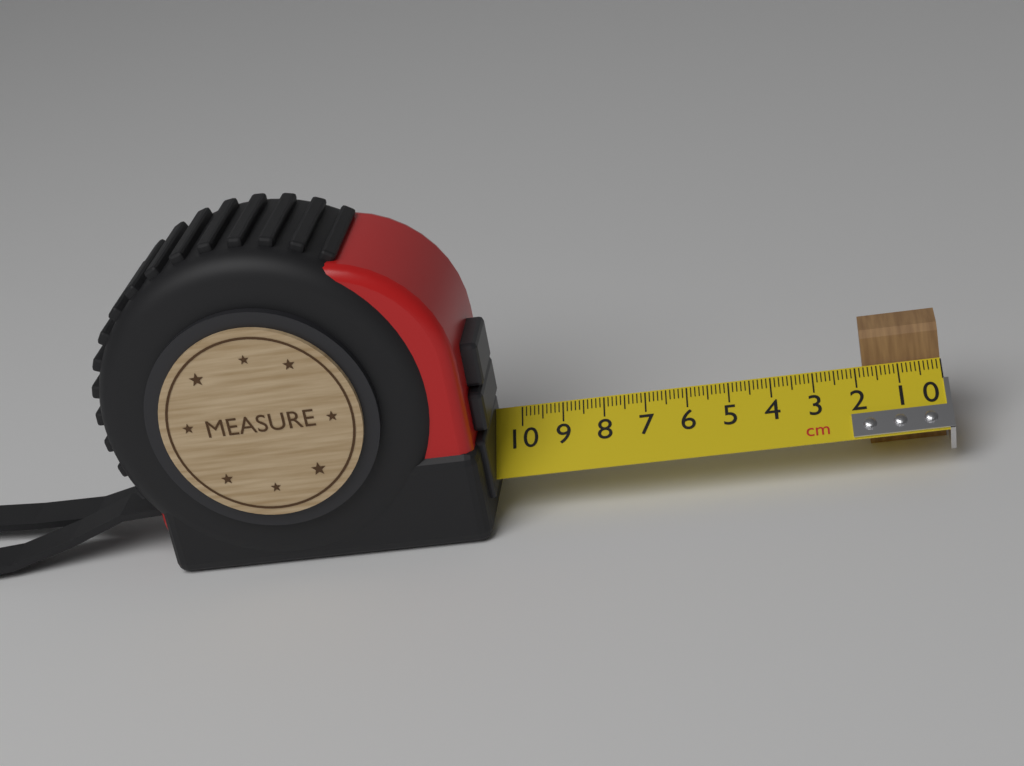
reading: 1.8 cm
